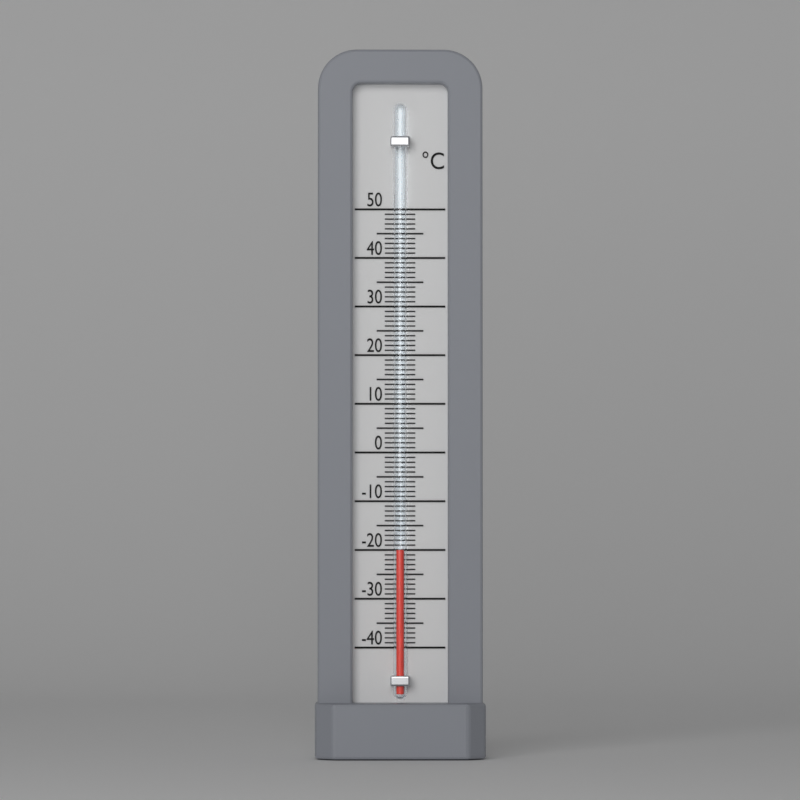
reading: -20 °C
